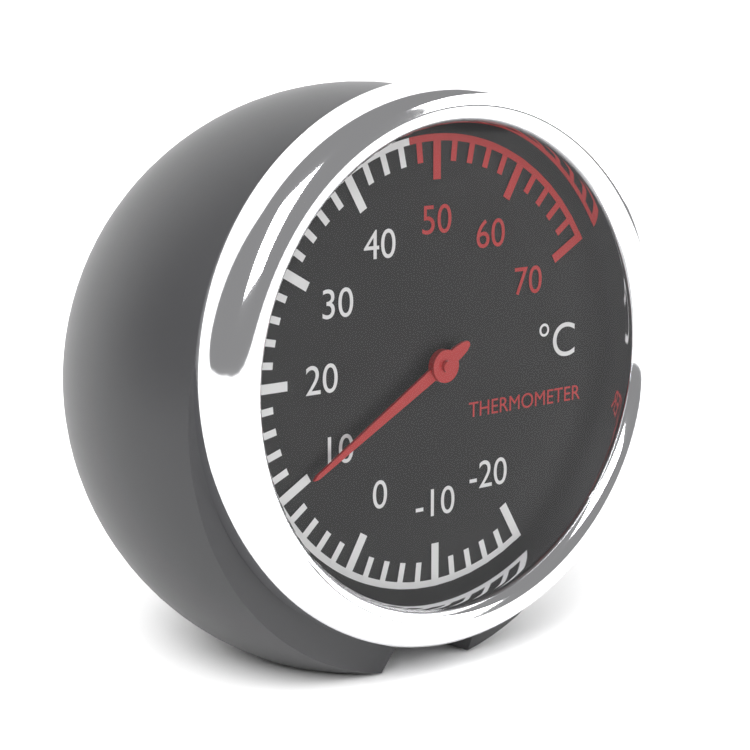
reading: 10 °C
